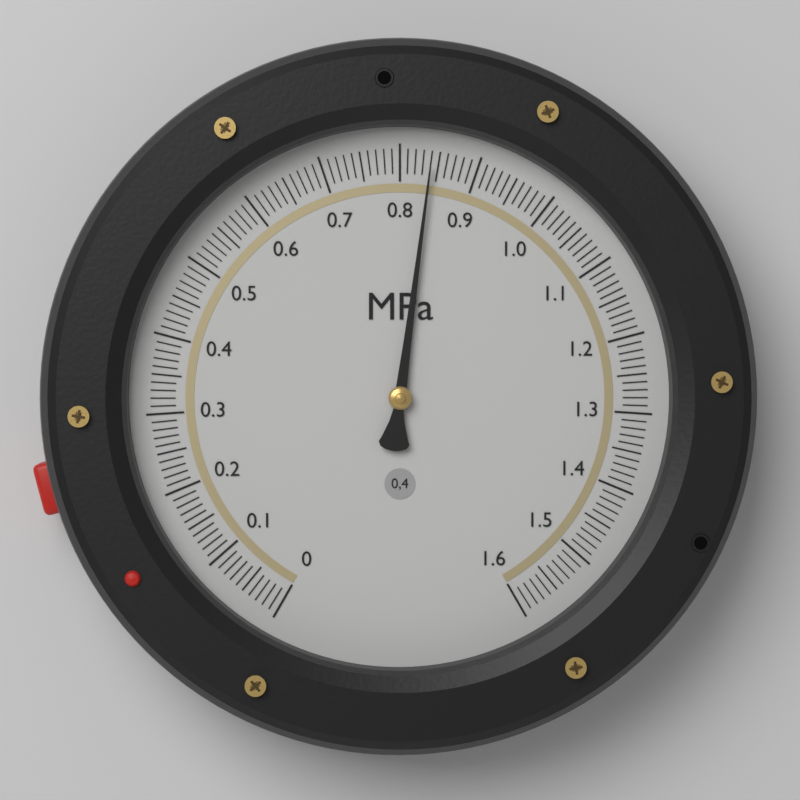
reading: 0.84 MPa
